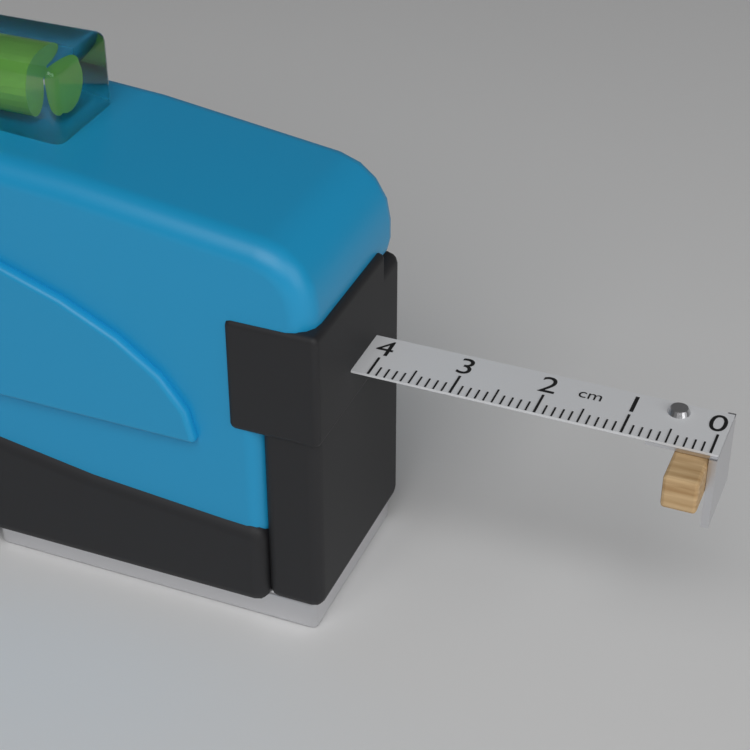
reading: 0.4 cm
